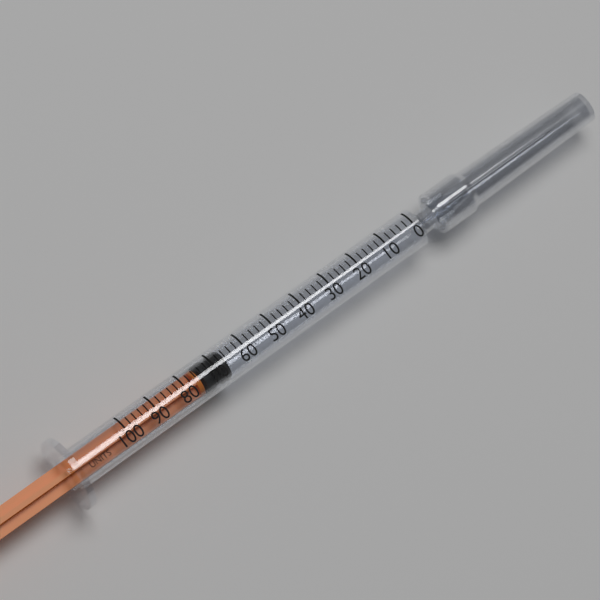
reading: 66 units
